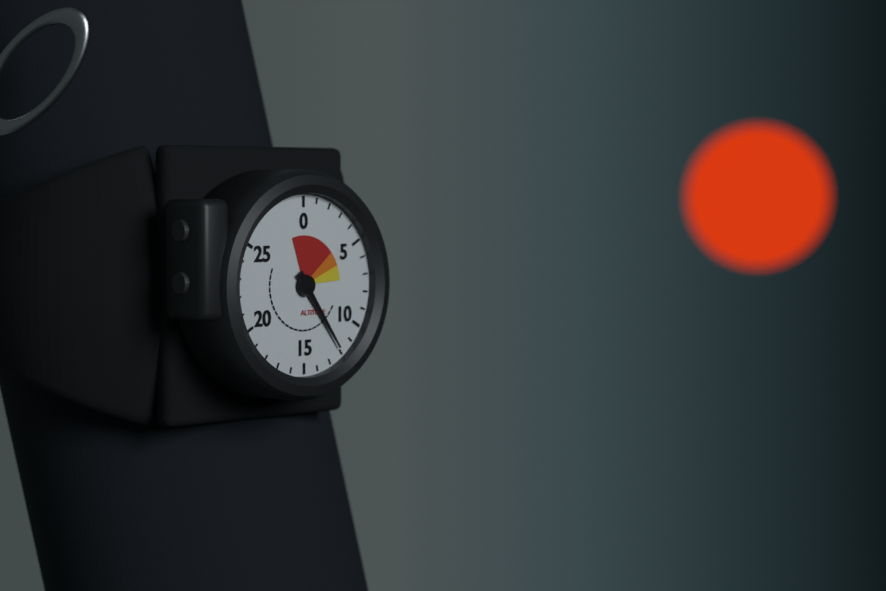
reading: 12 (no unit)
